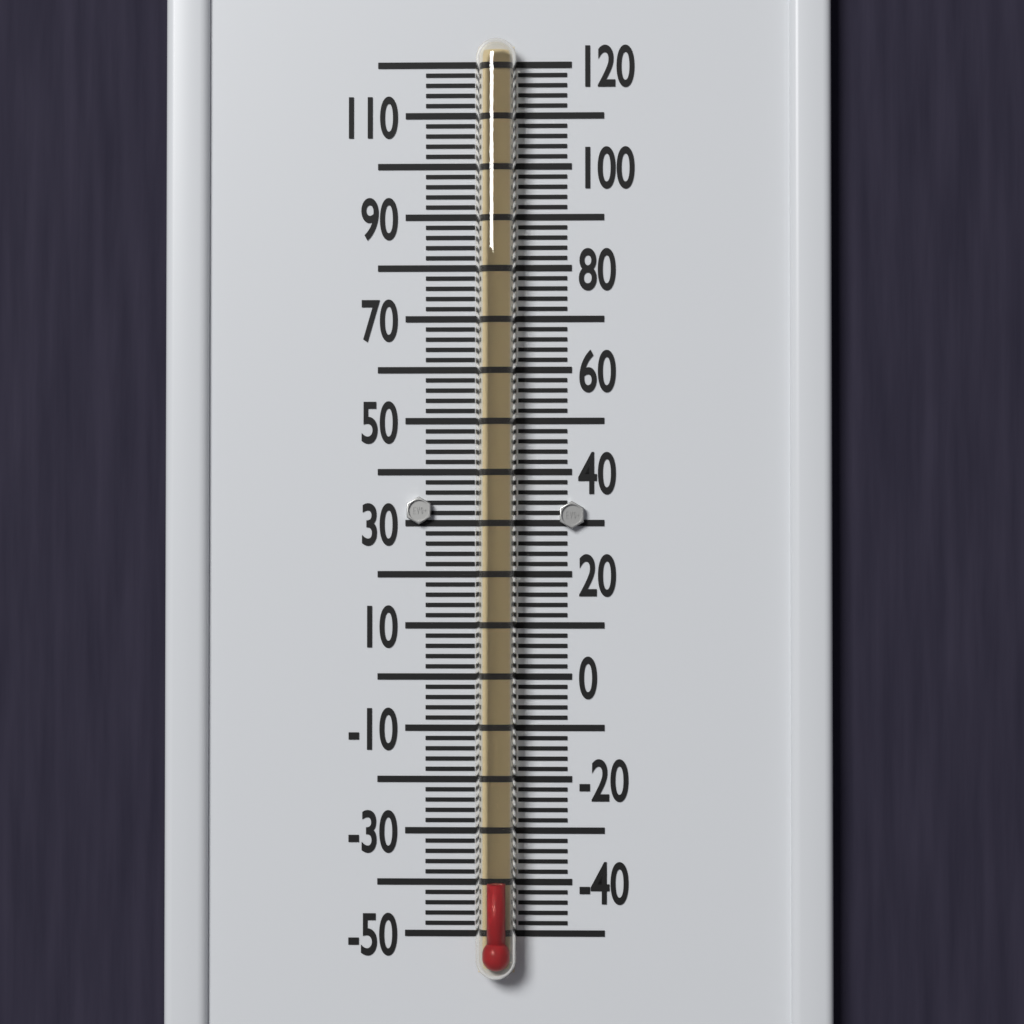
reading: -40 °F
